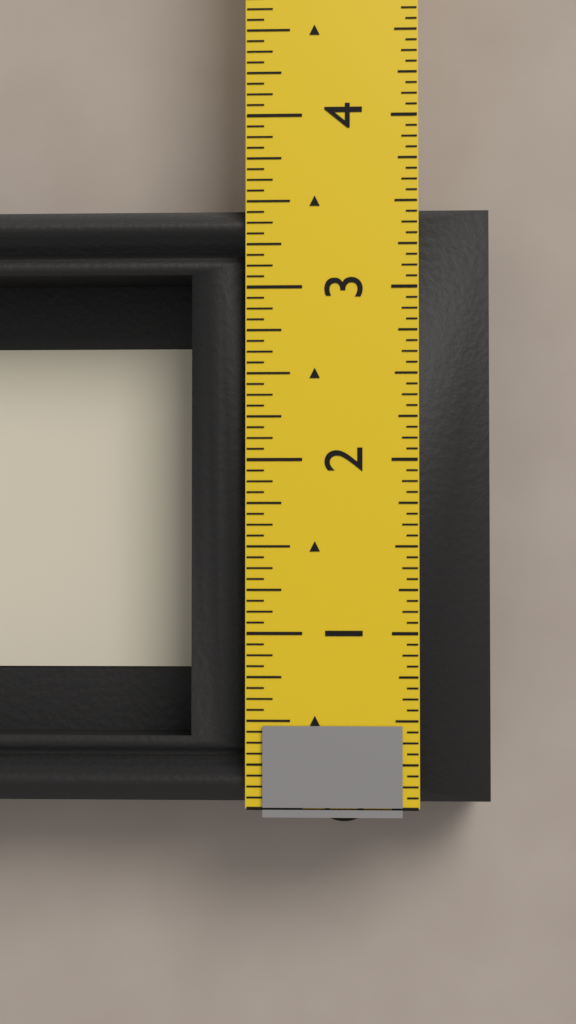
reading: 3.5000 in
